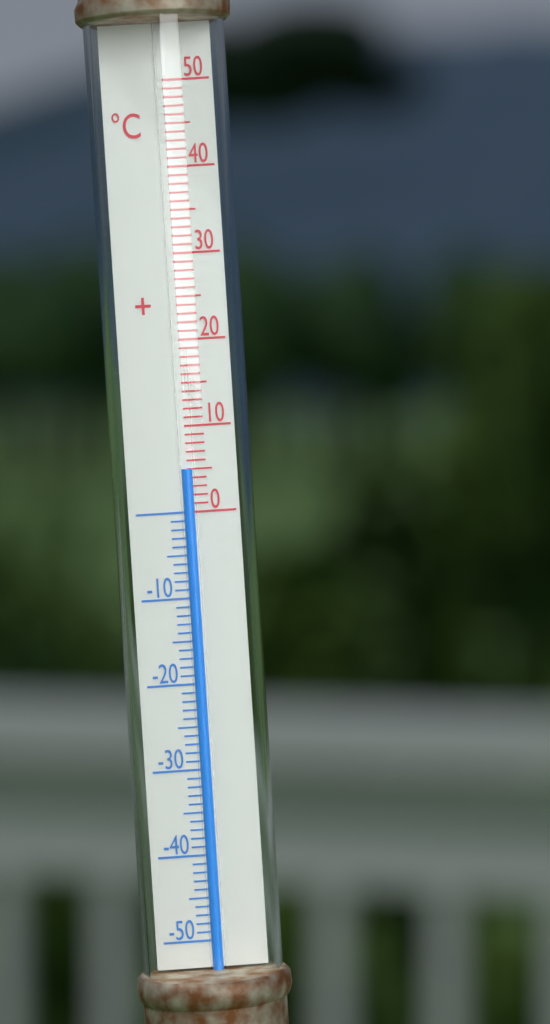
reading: 5 °C
